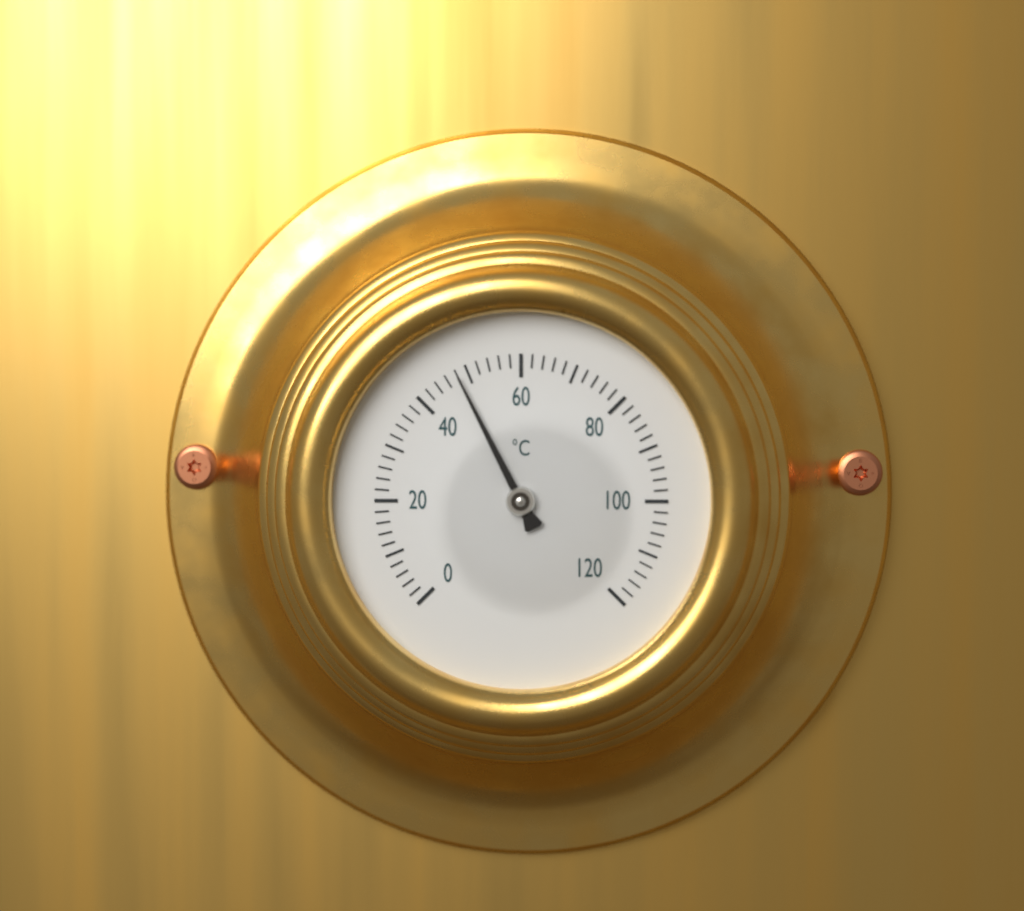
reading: 48 °C
